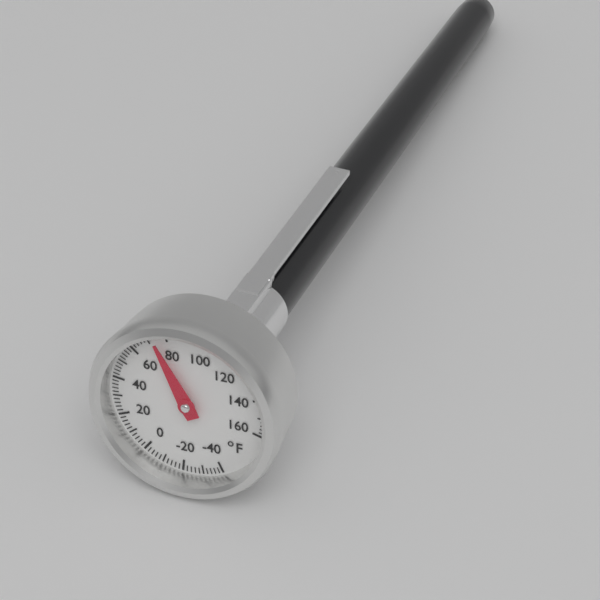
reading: 74 °F
